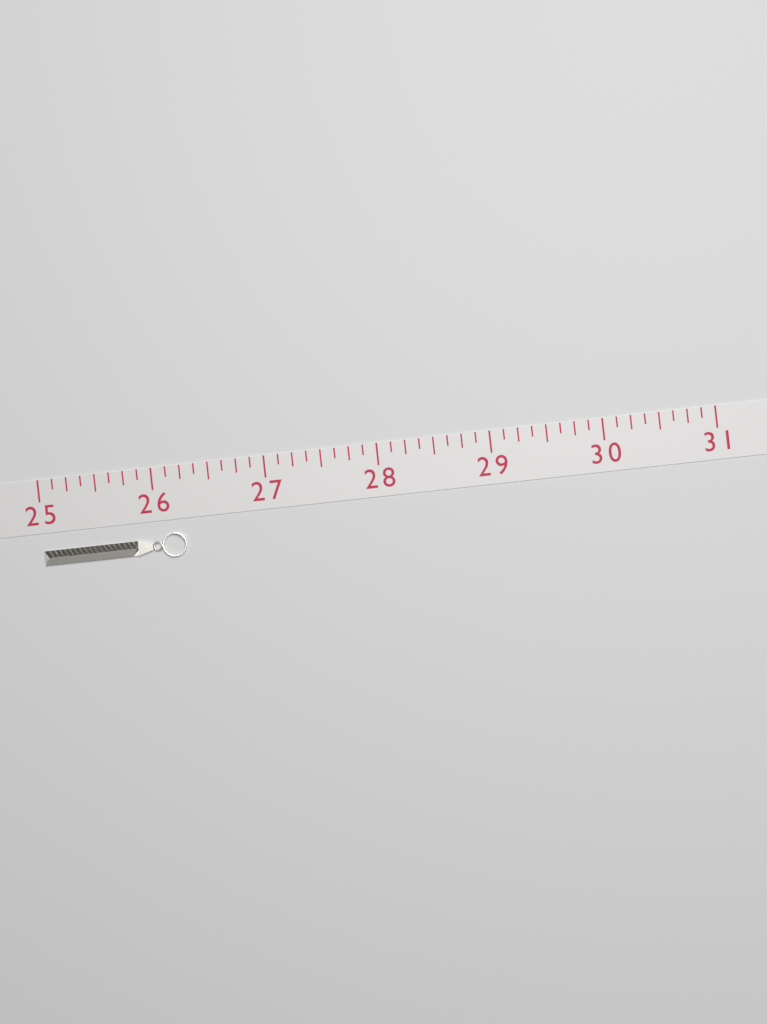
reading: 26.250 (no unit)
